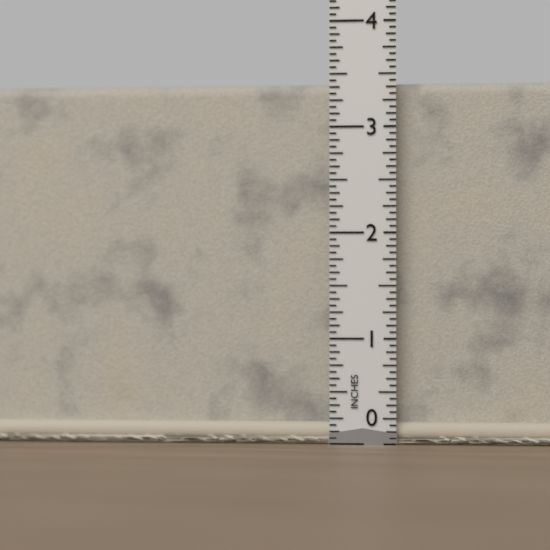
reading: 3.4375 in
